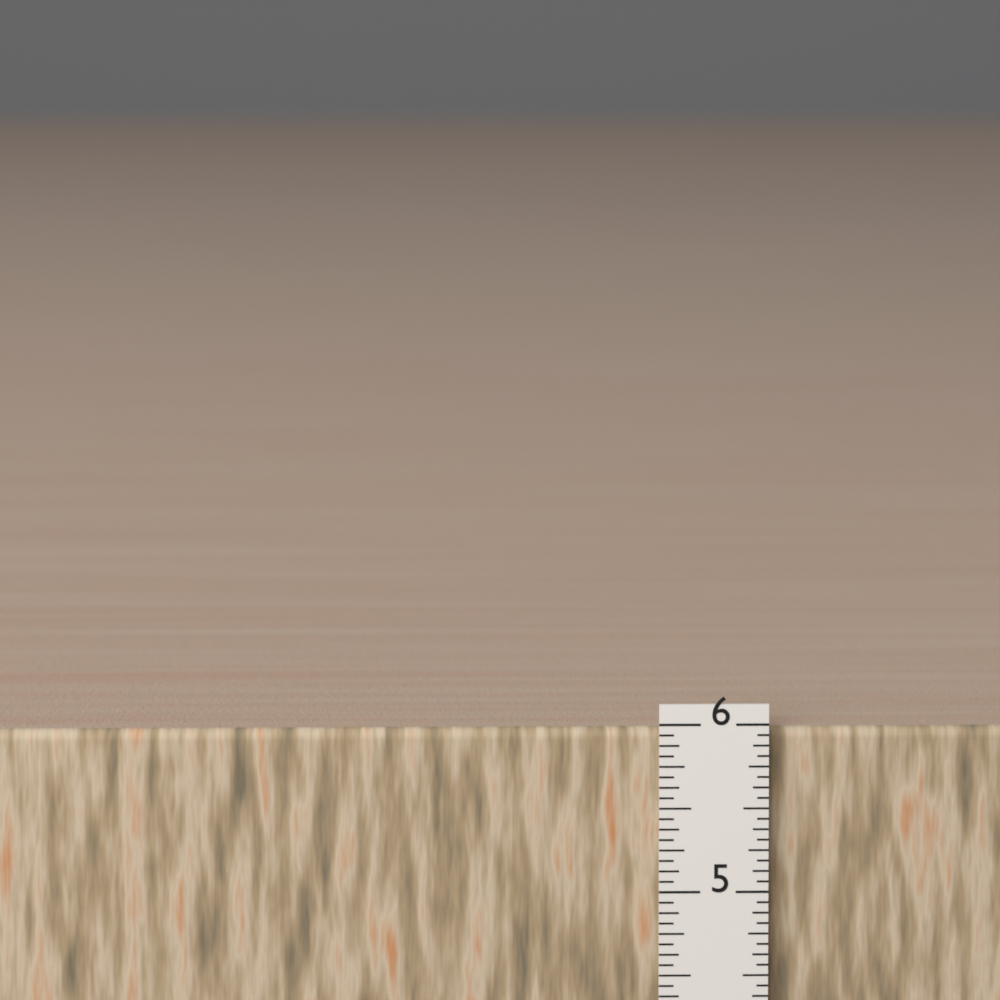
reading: 5.9375 in
